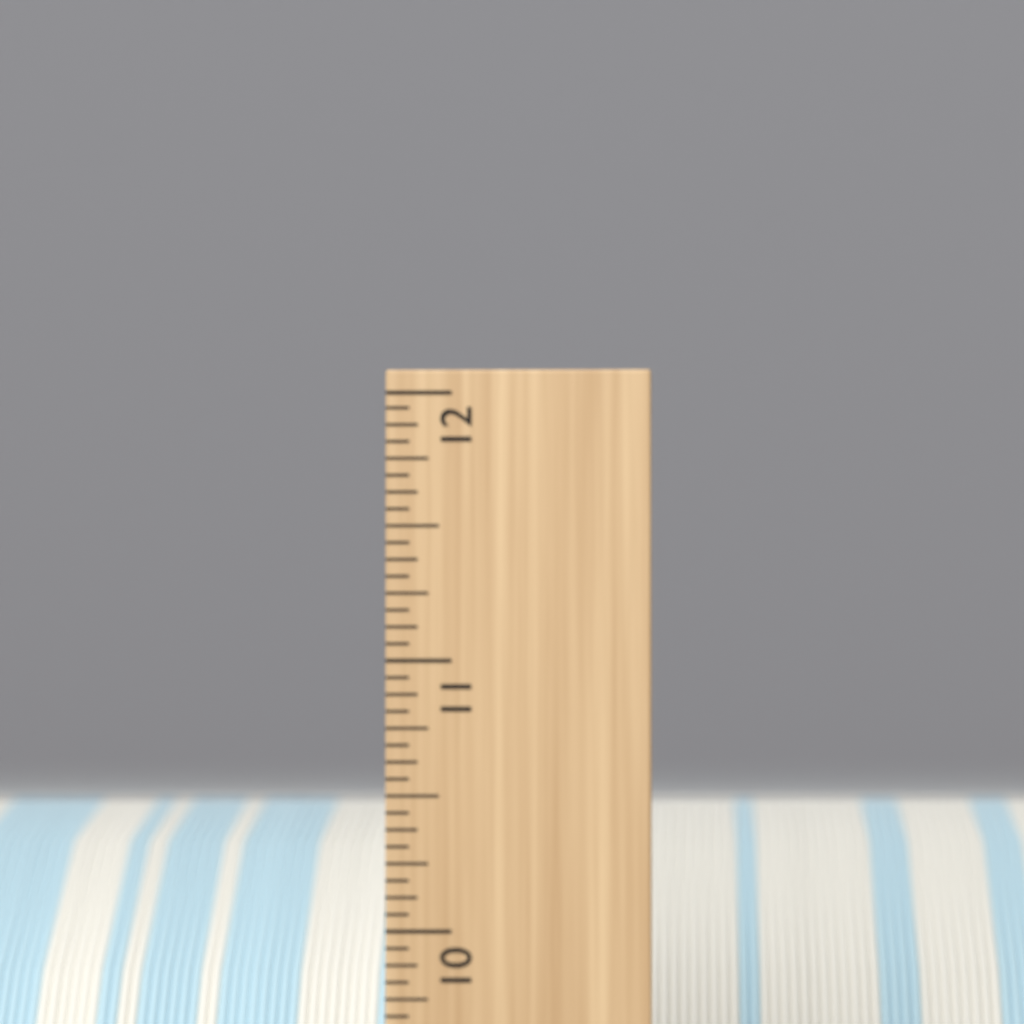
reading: 10.5000 inch
